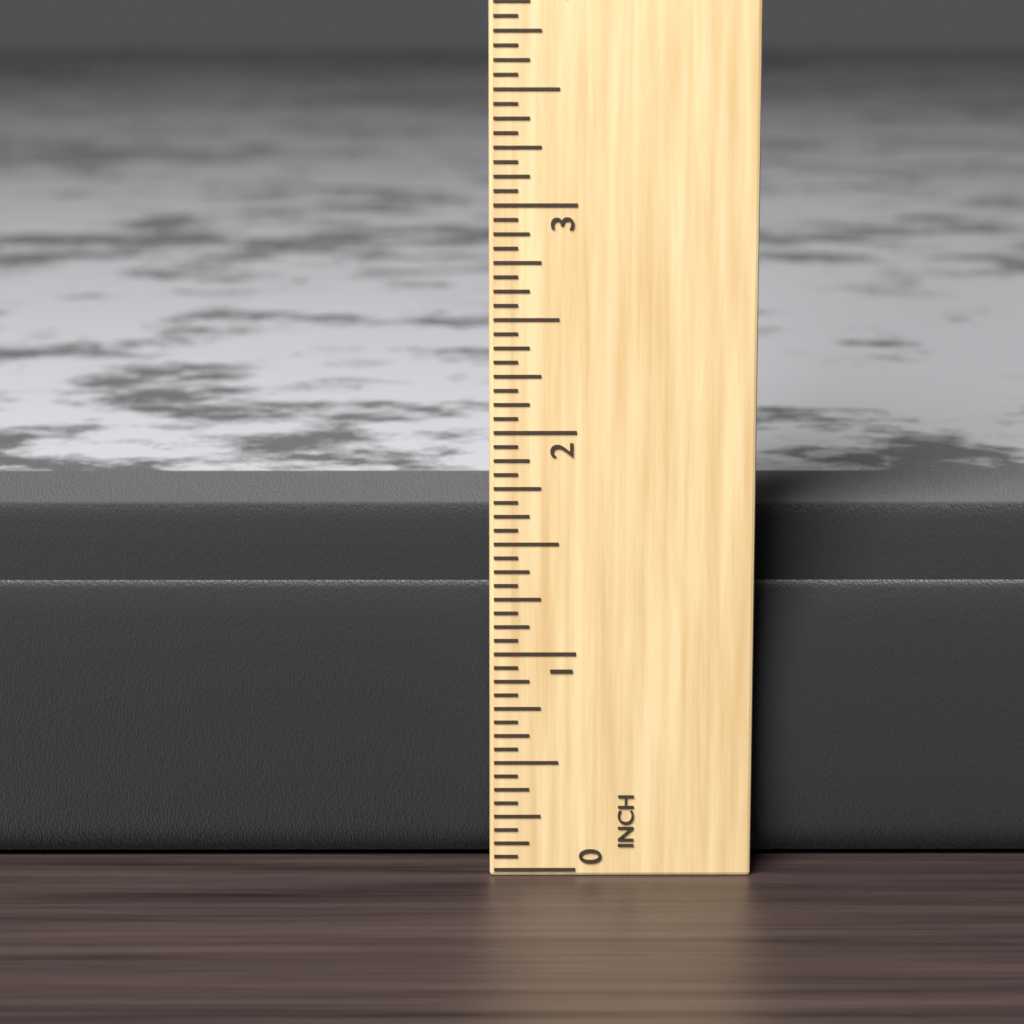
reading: 1.5625 in
